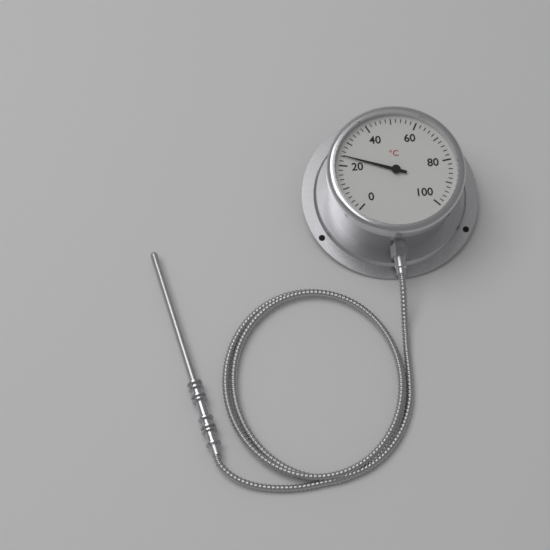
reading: 24 °C
